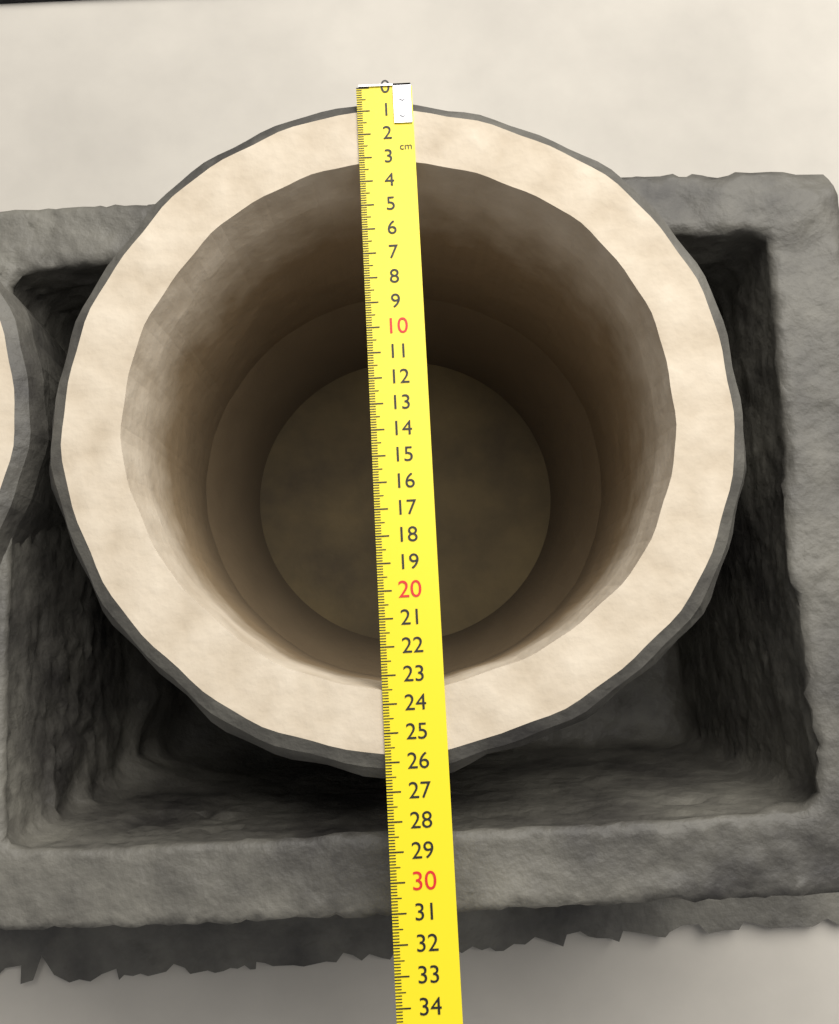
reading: 26.7 cm
